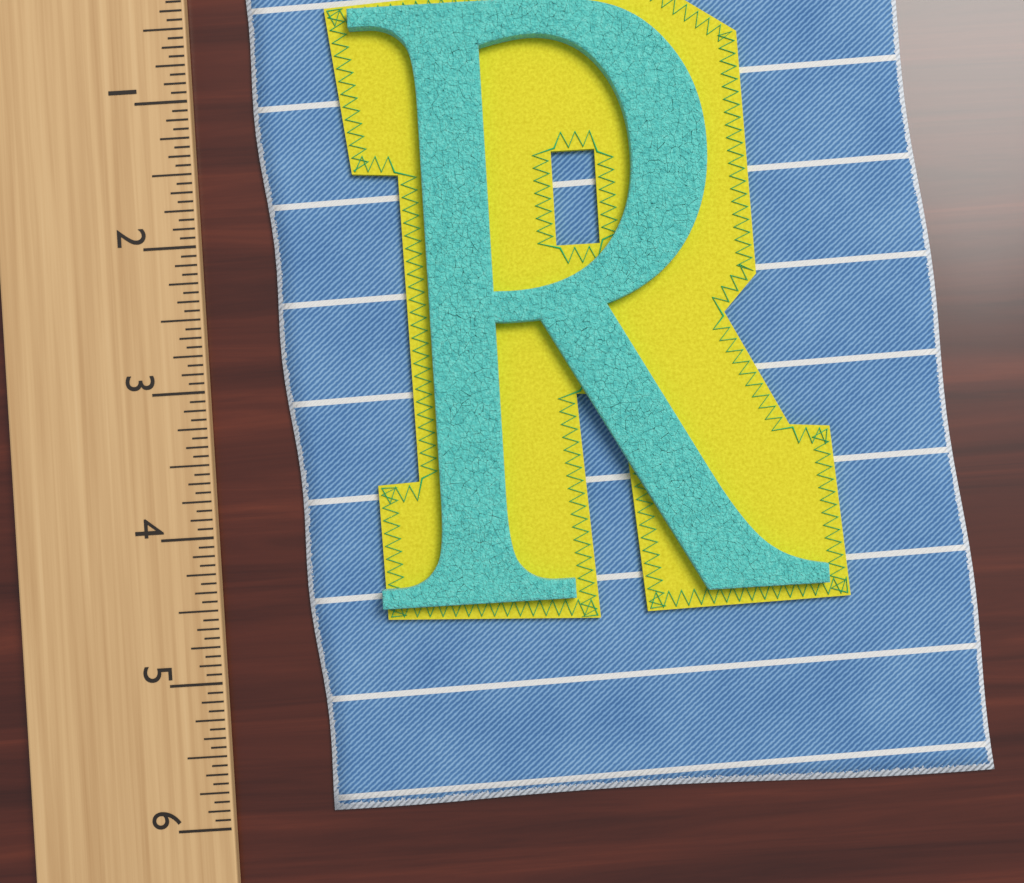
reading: 5.9375 (no unit)
